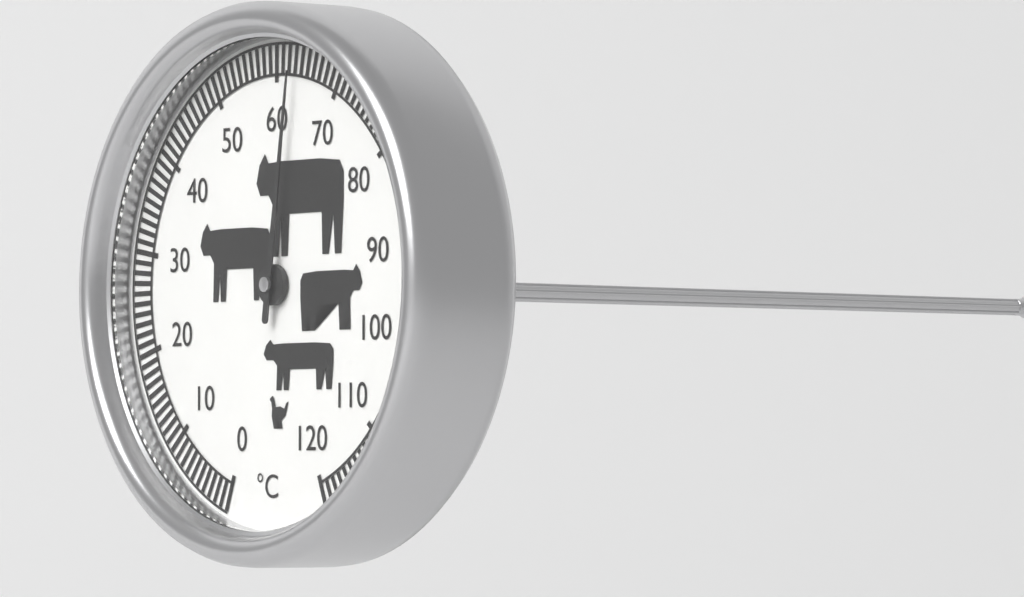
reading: 63 °C
